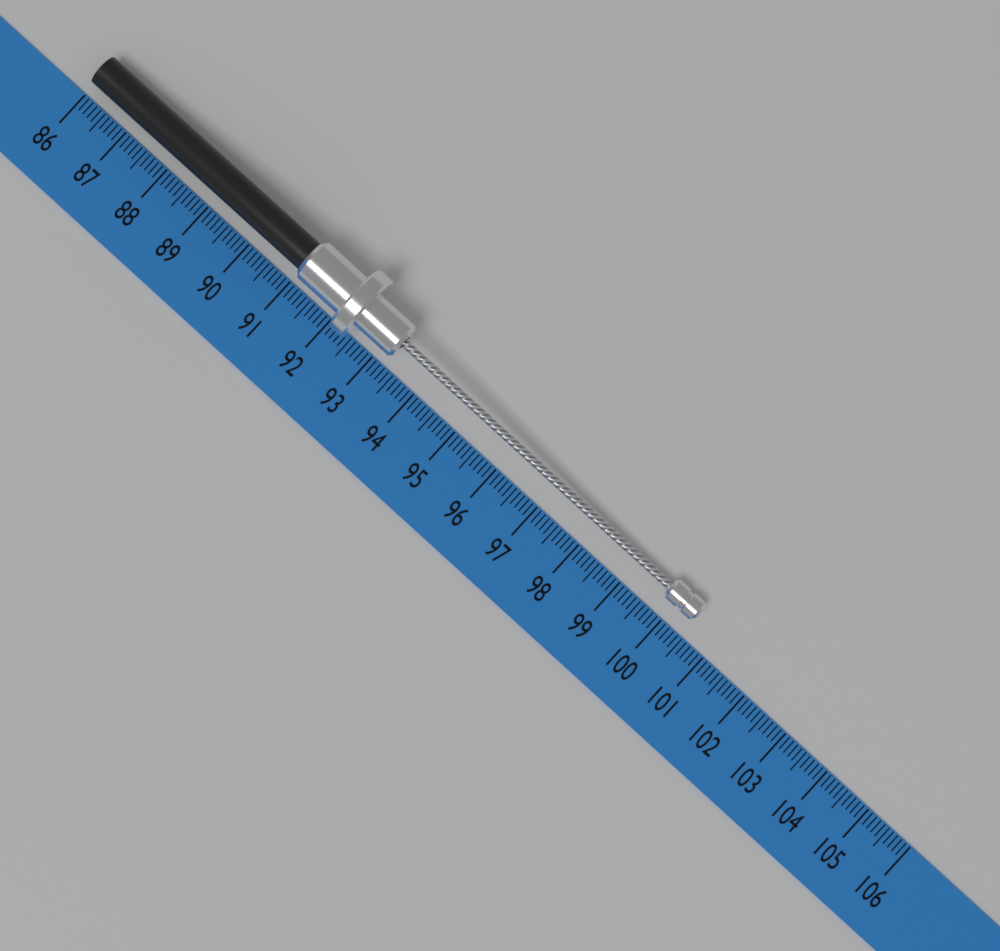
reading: 100.4 (no unit)
